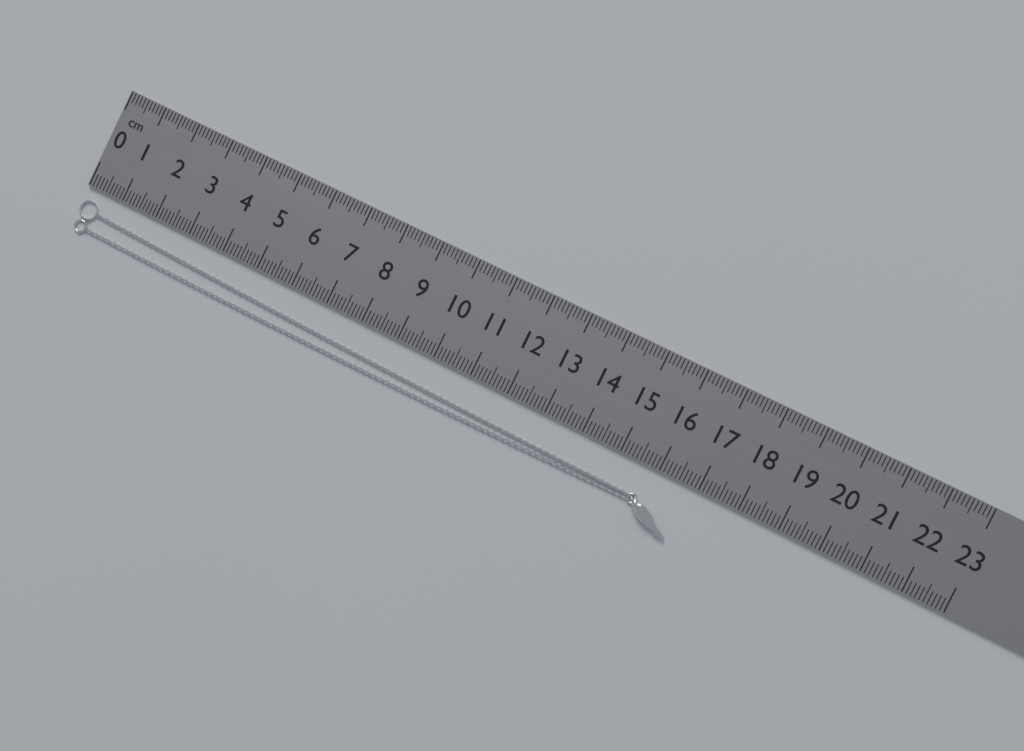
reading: 16.8 cm
